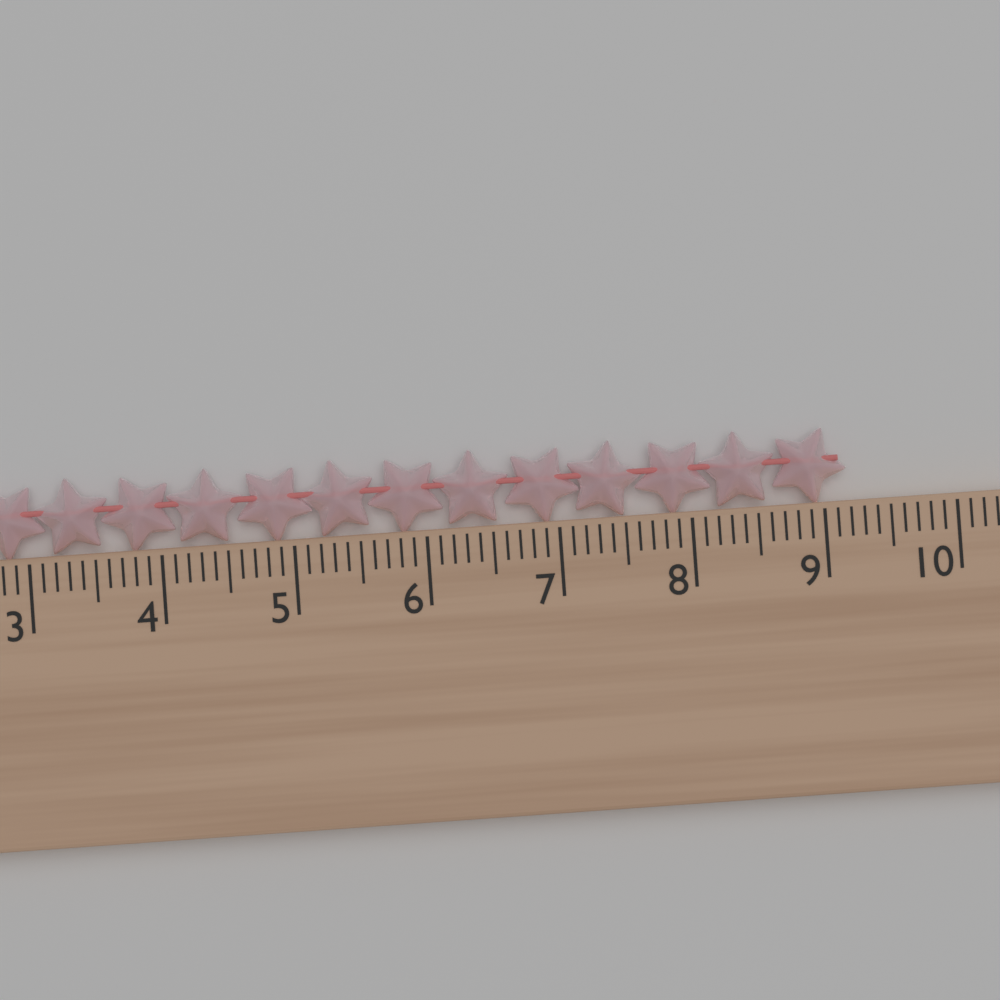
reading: 9.2 cm
